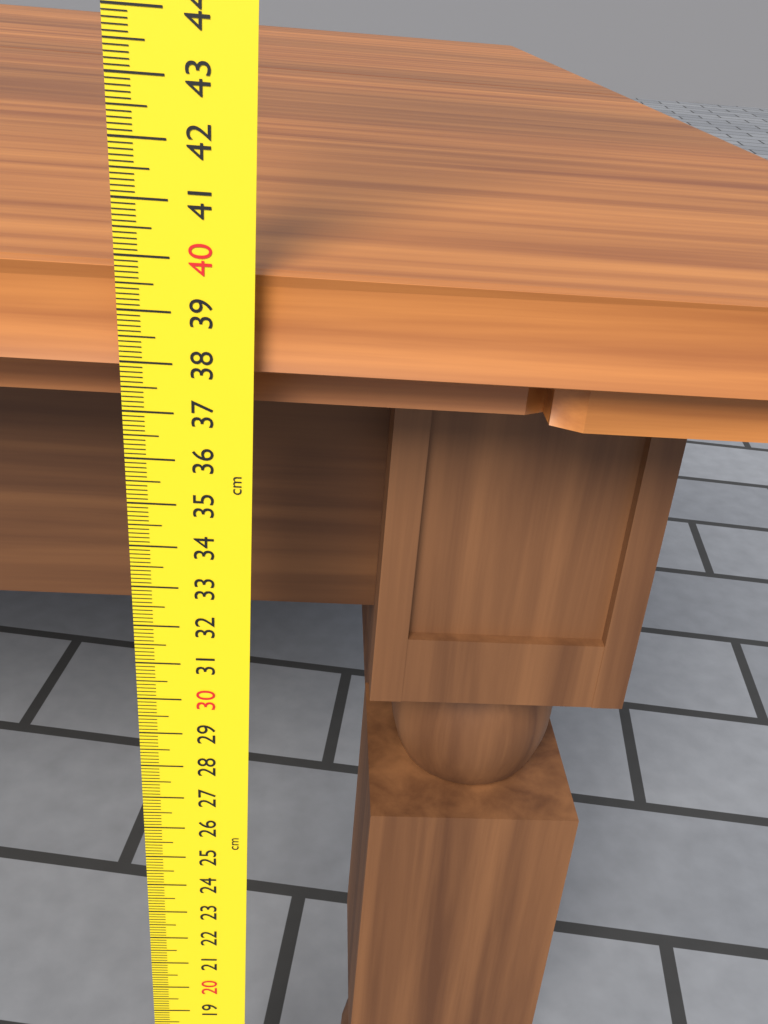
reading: 39.7 cm
